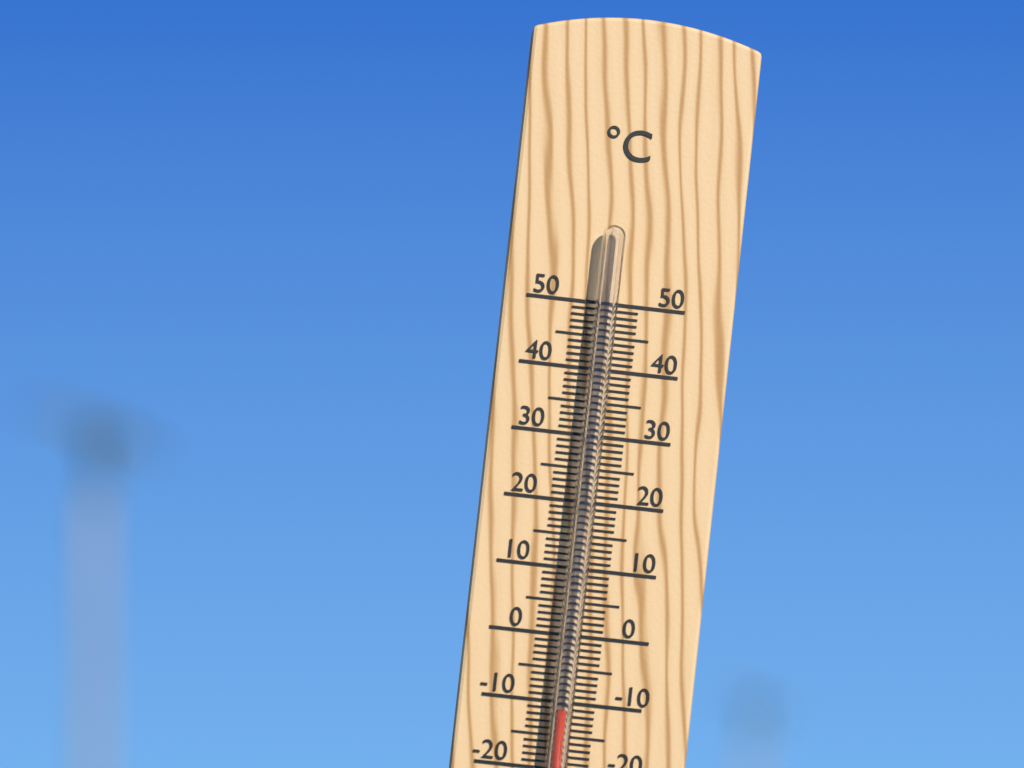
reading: -11 °C
